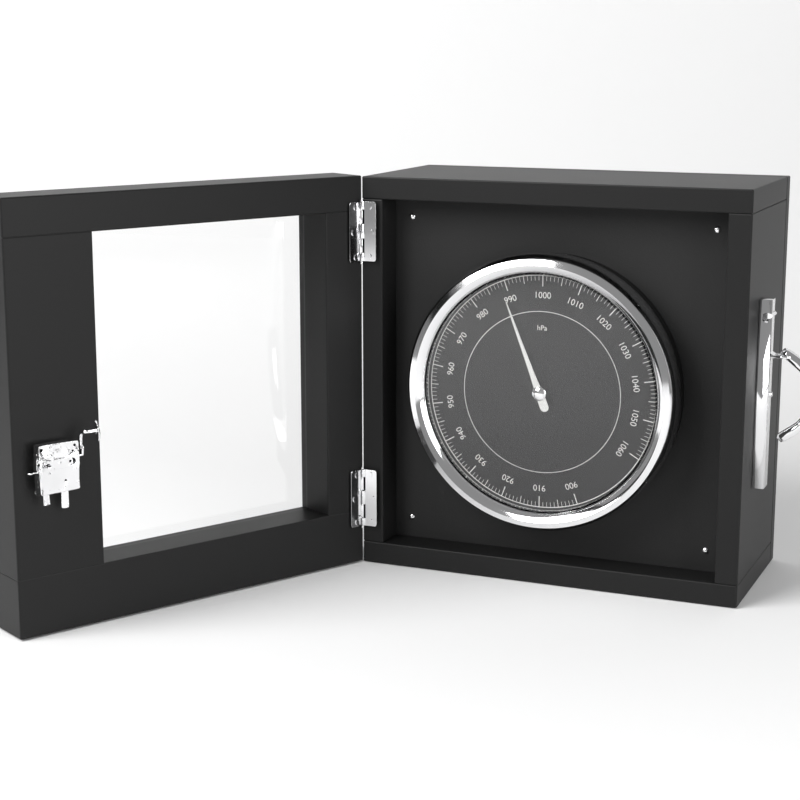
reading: 989 hPa
